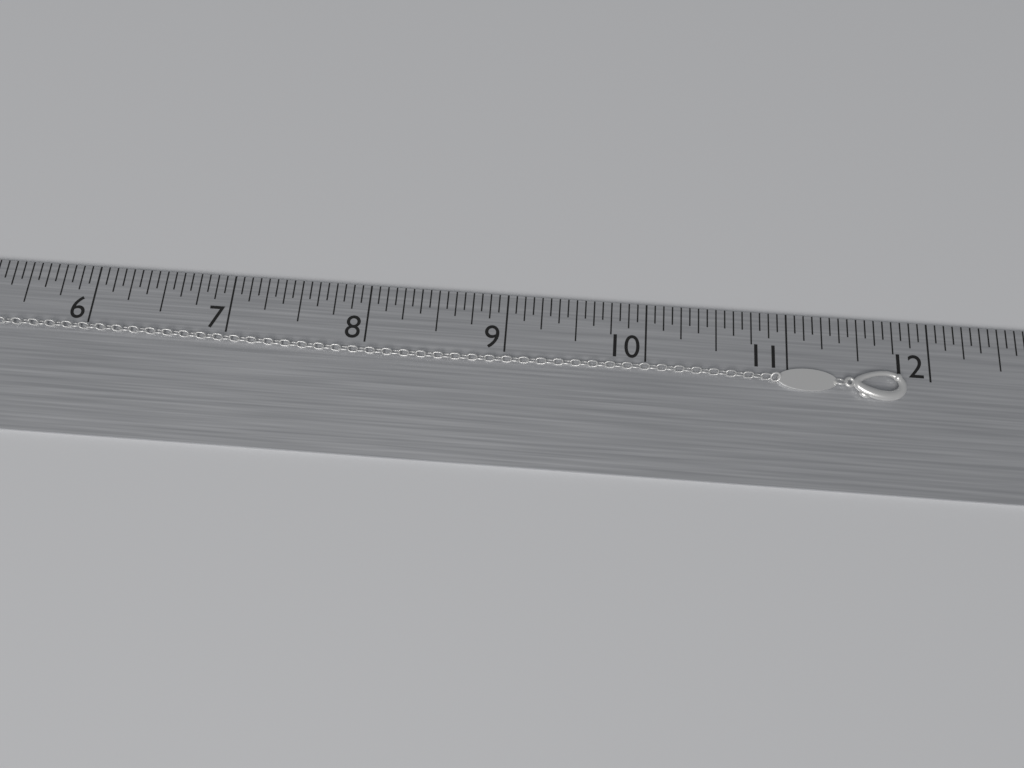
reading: 11.8125 in
